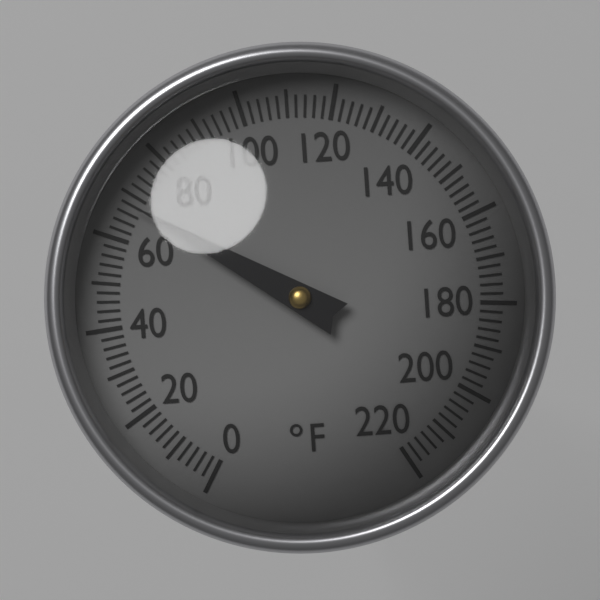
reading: 68 °F
